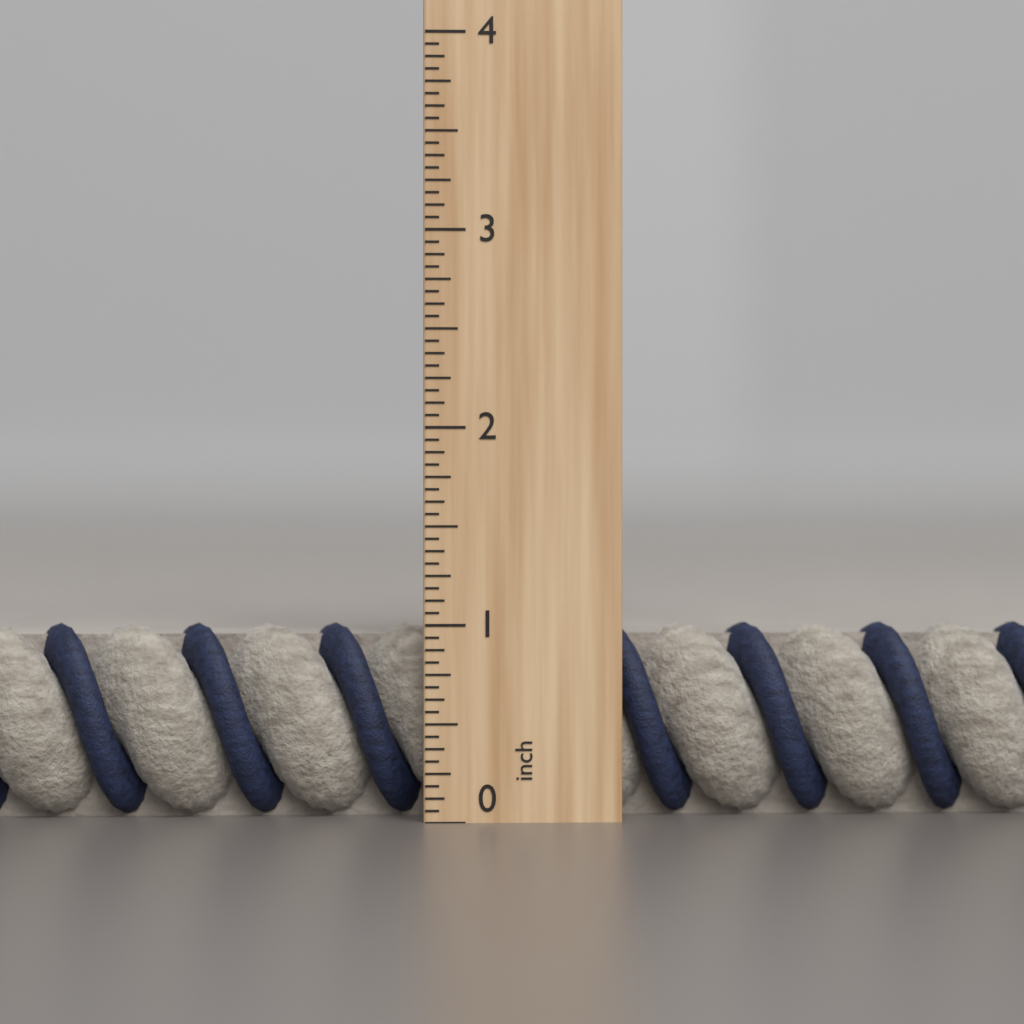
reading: 1.0000 inch
